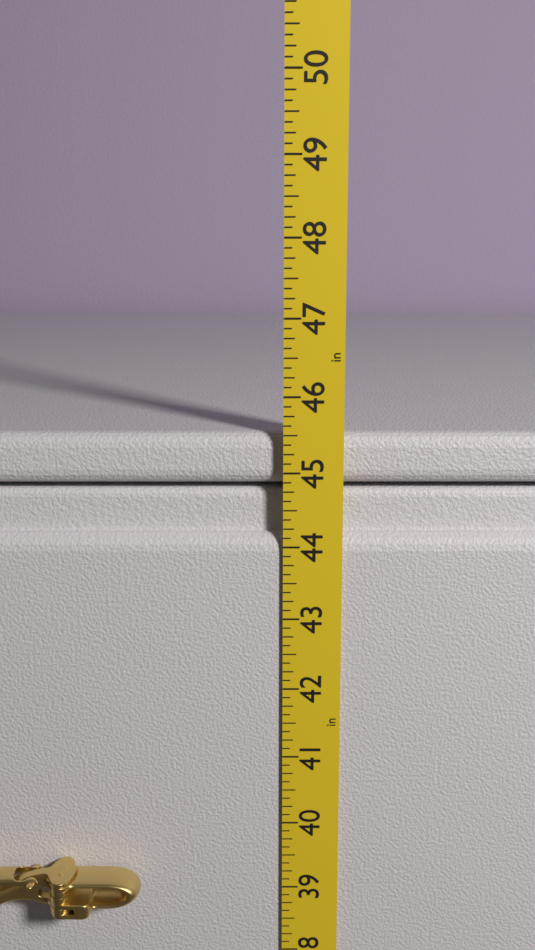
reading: 45.500 in
